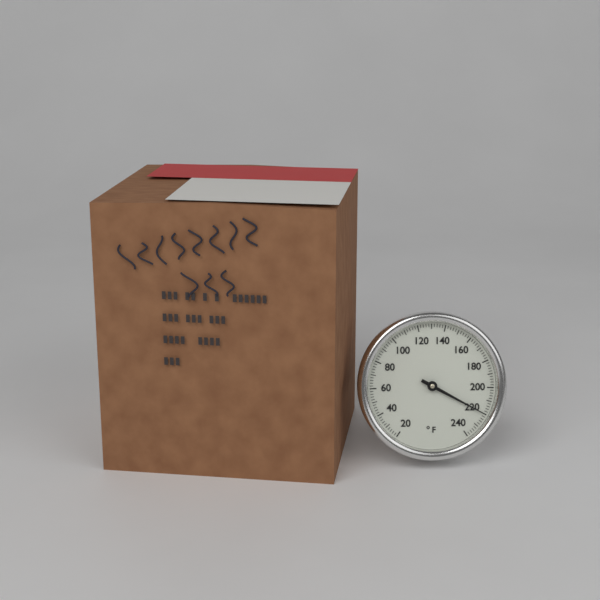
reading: 220 °F
